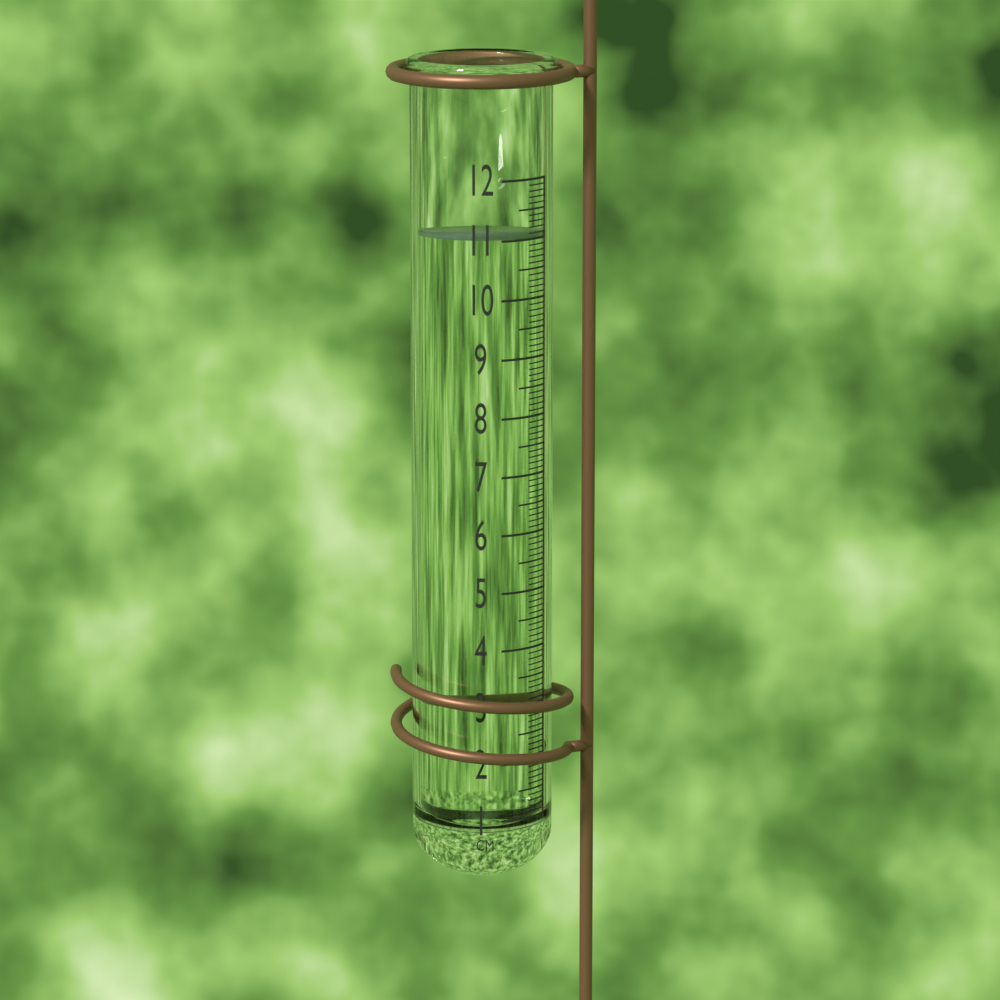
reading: 11.1 cm
